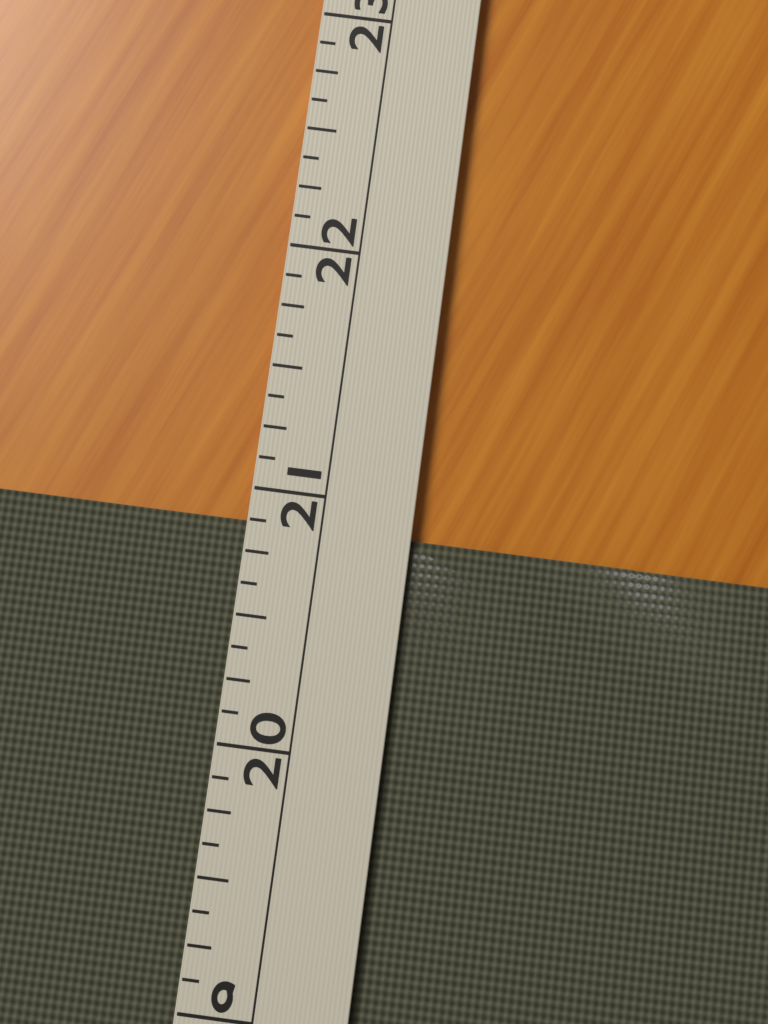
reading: 20.875 (no unit)
